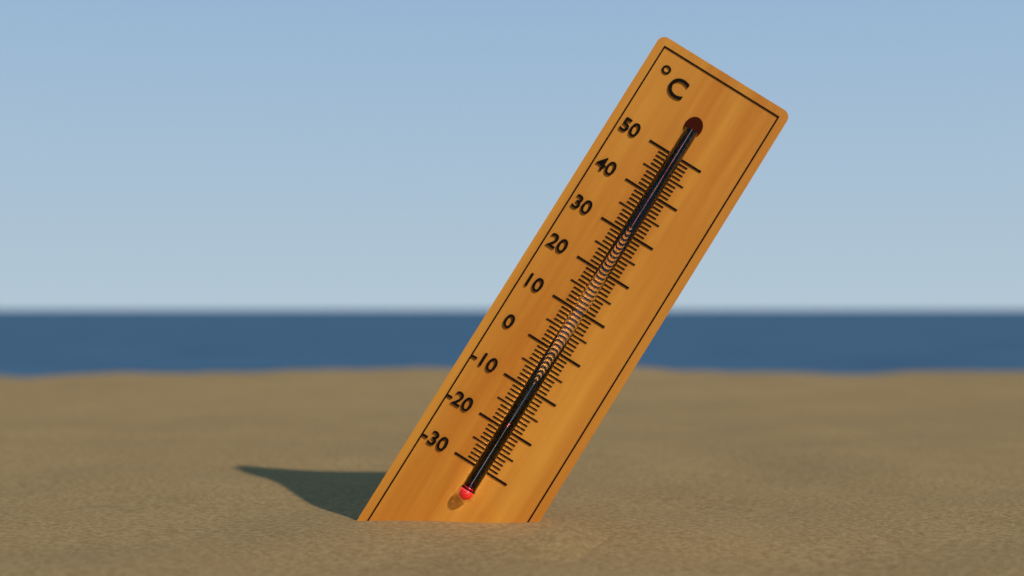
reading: -18 °C
